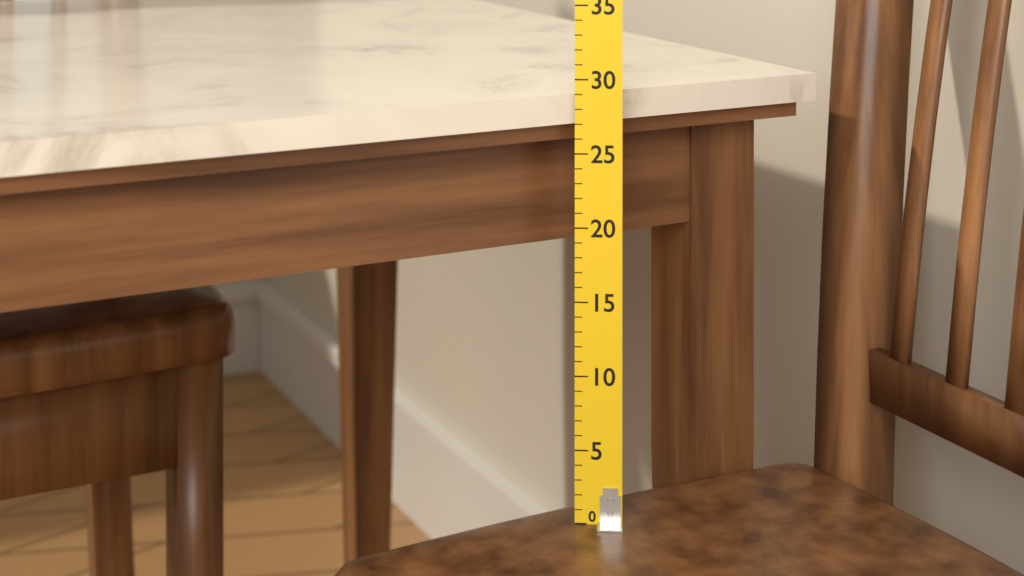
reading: 29 (no unit)
